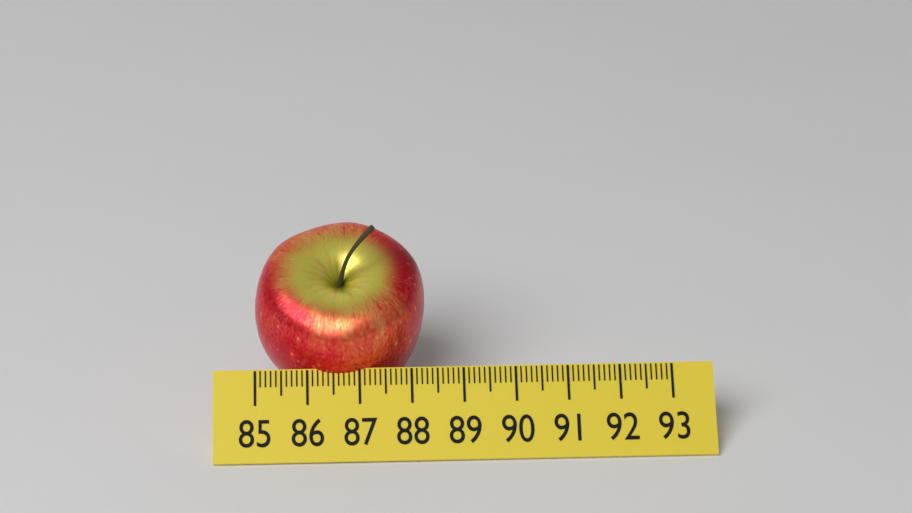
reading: 88.3 (no unit)
